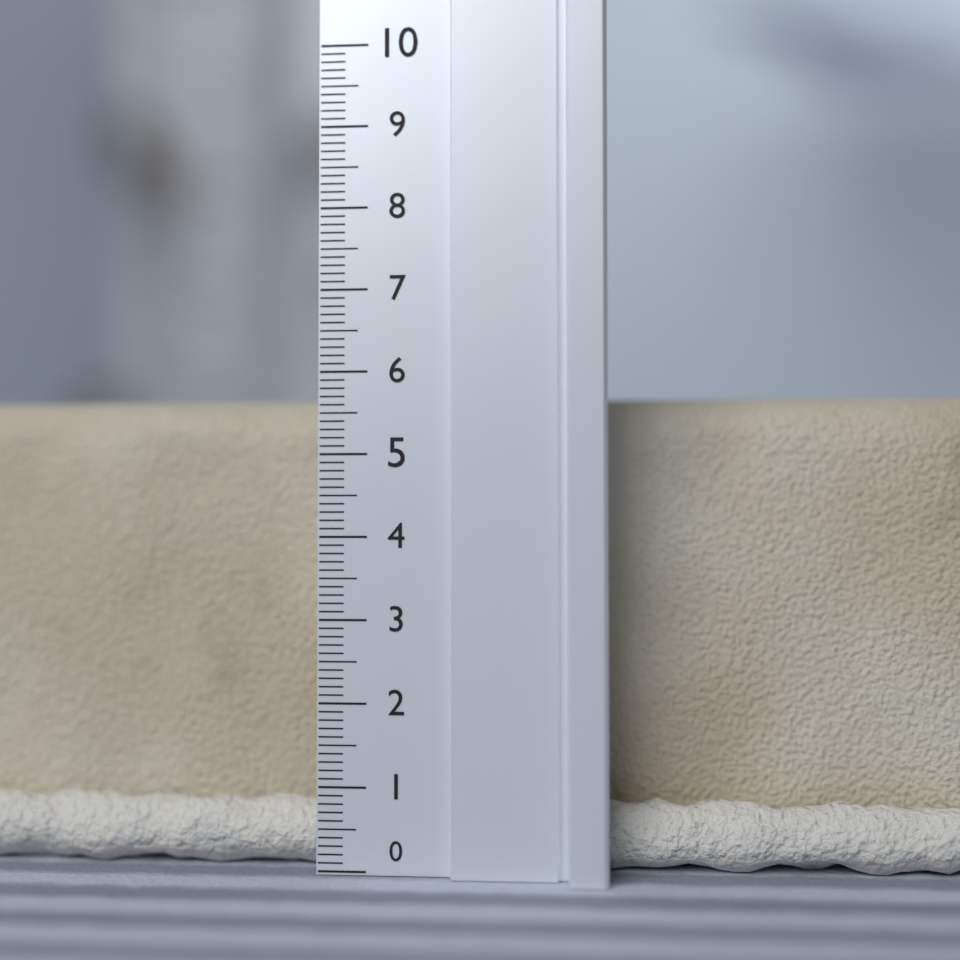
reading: 5.8 (no unit)
